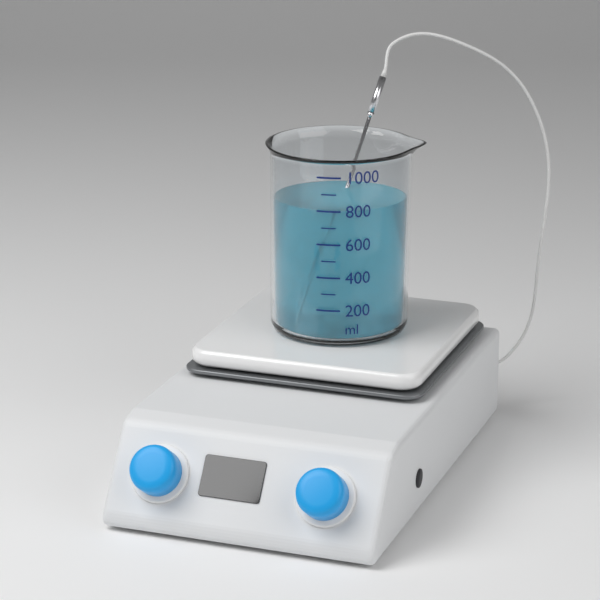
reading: 800 ml
